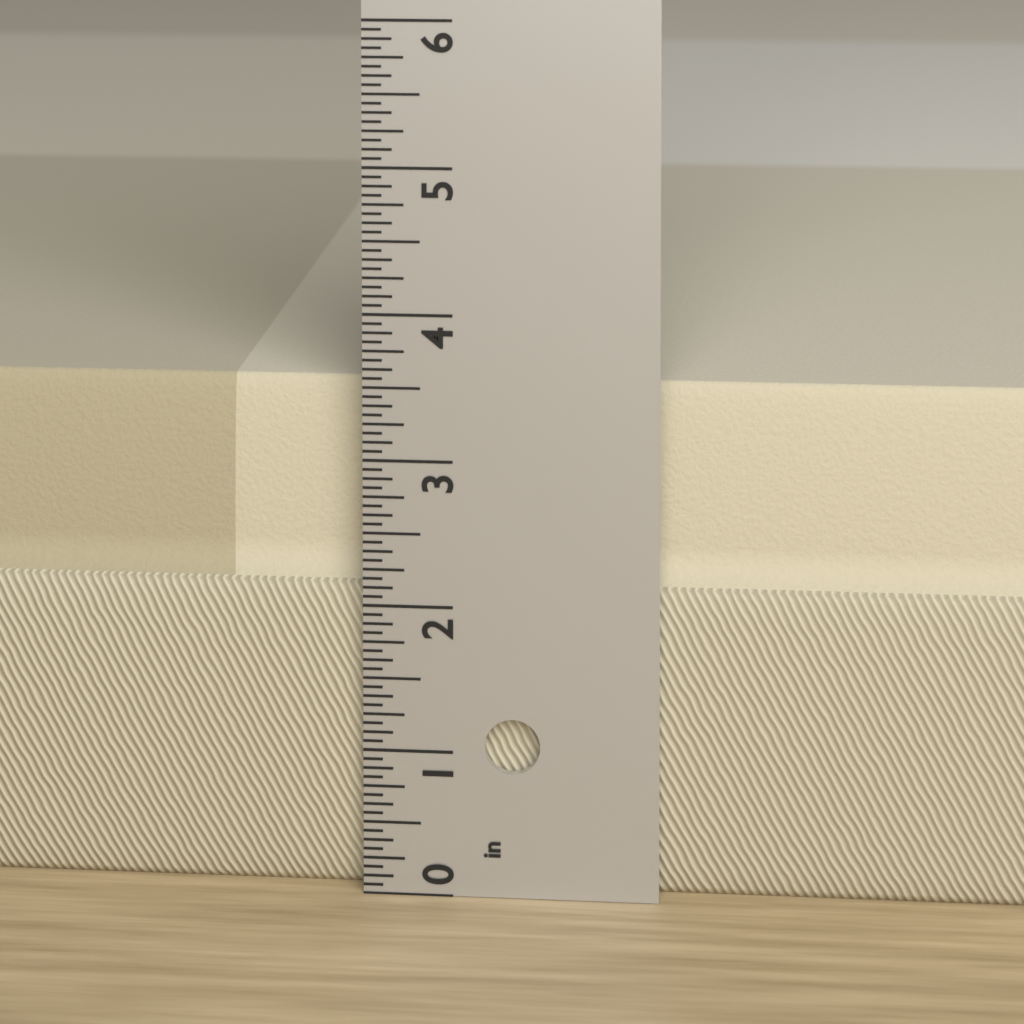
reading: 3.5000 in
